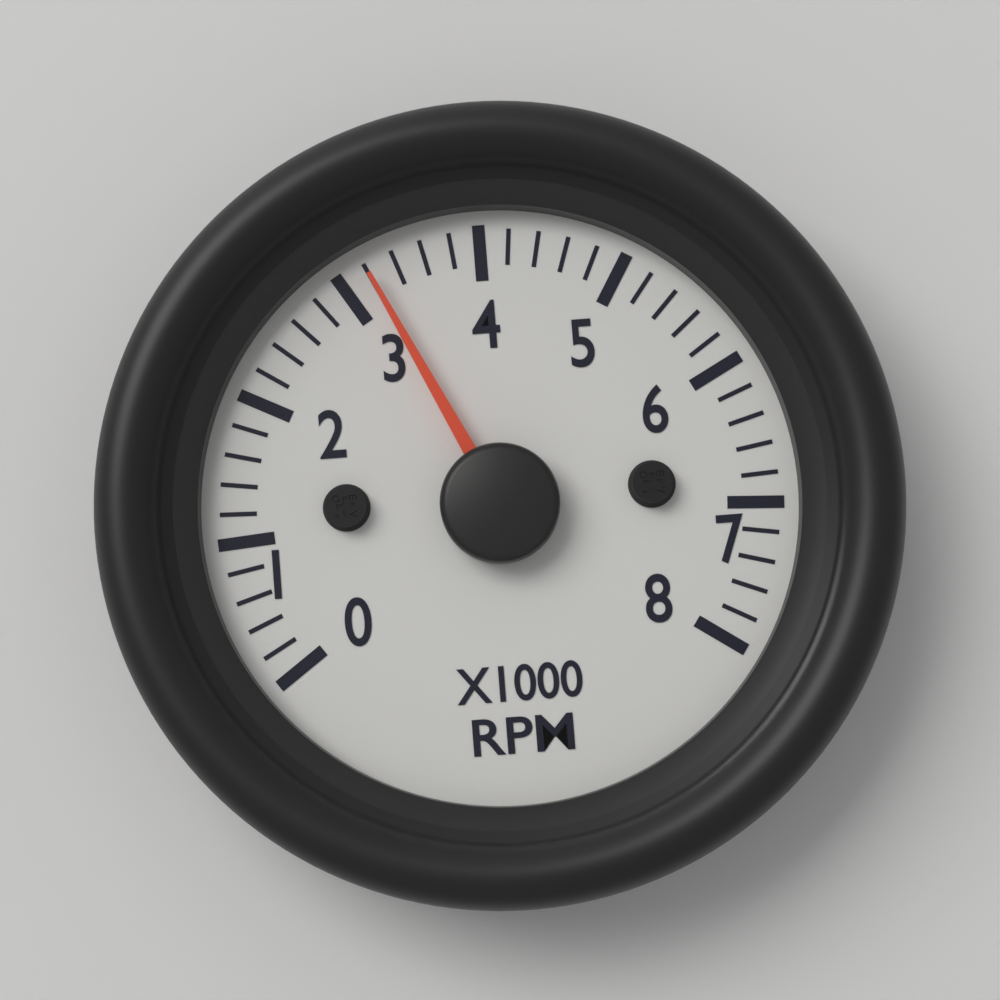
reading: 3200 RPM
